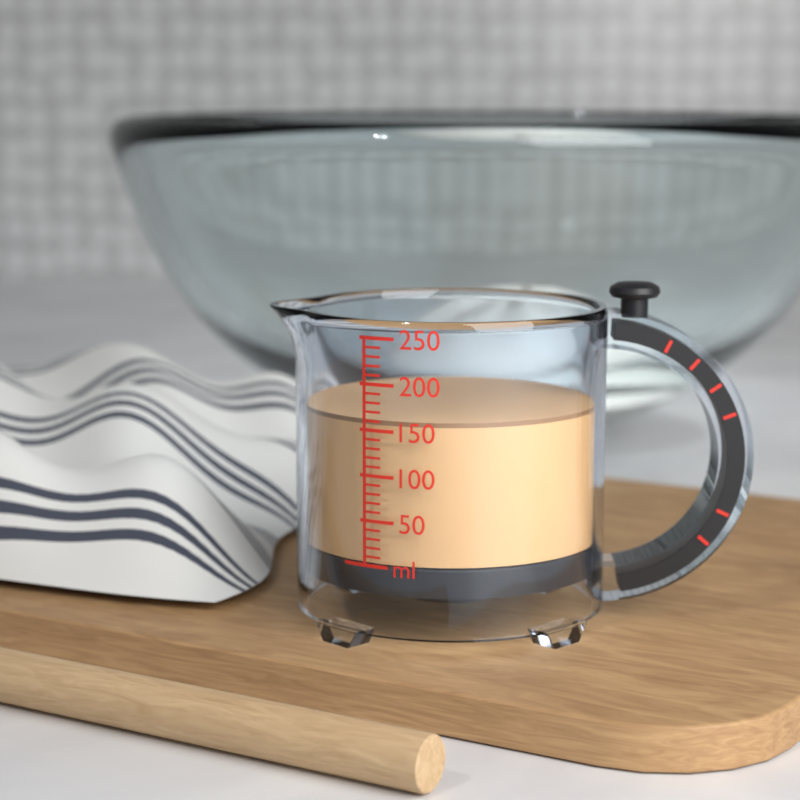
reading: 160 ml
